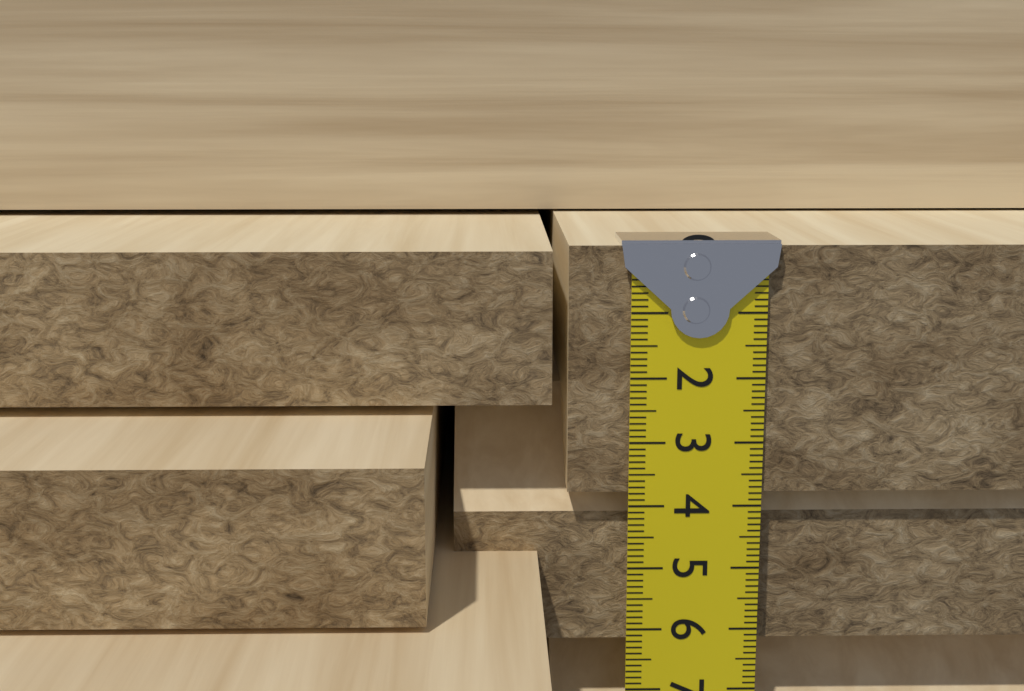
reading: 3.8 cm
